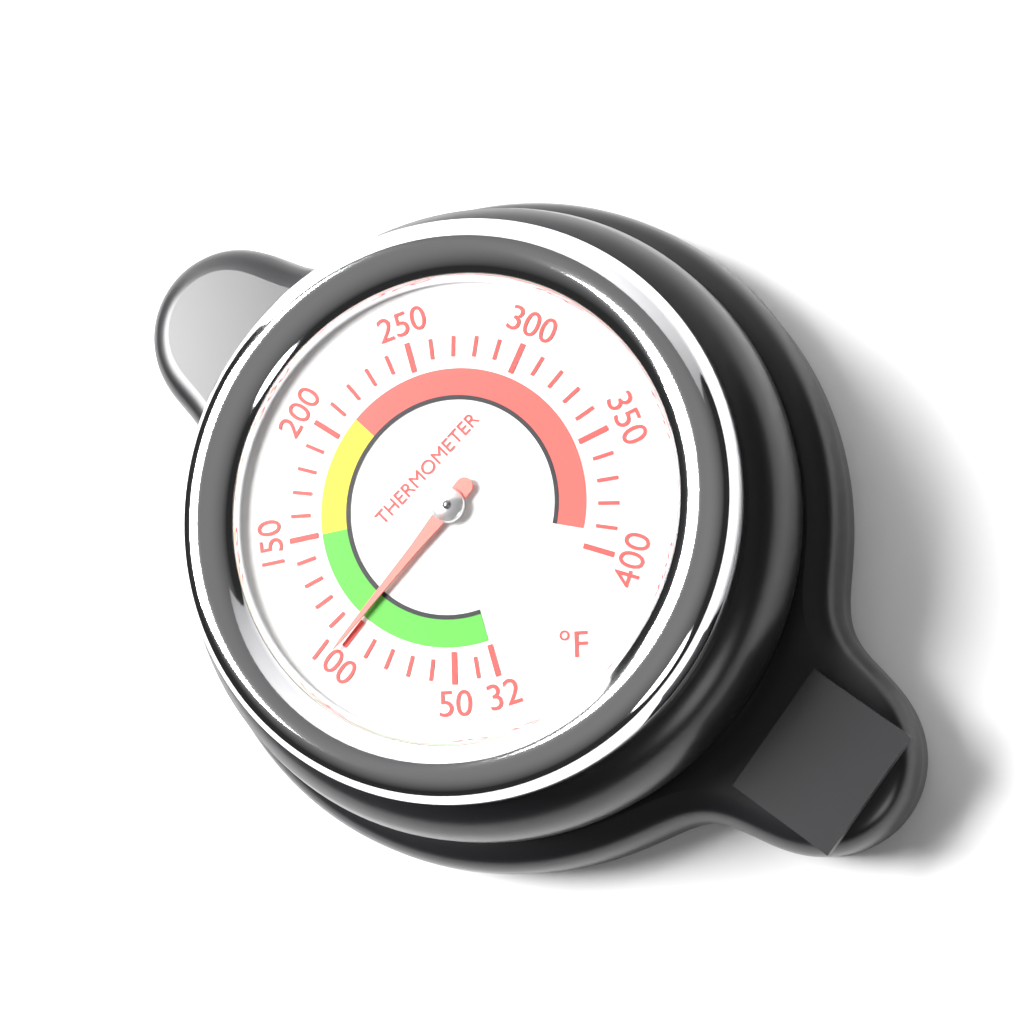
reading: 102 °F
